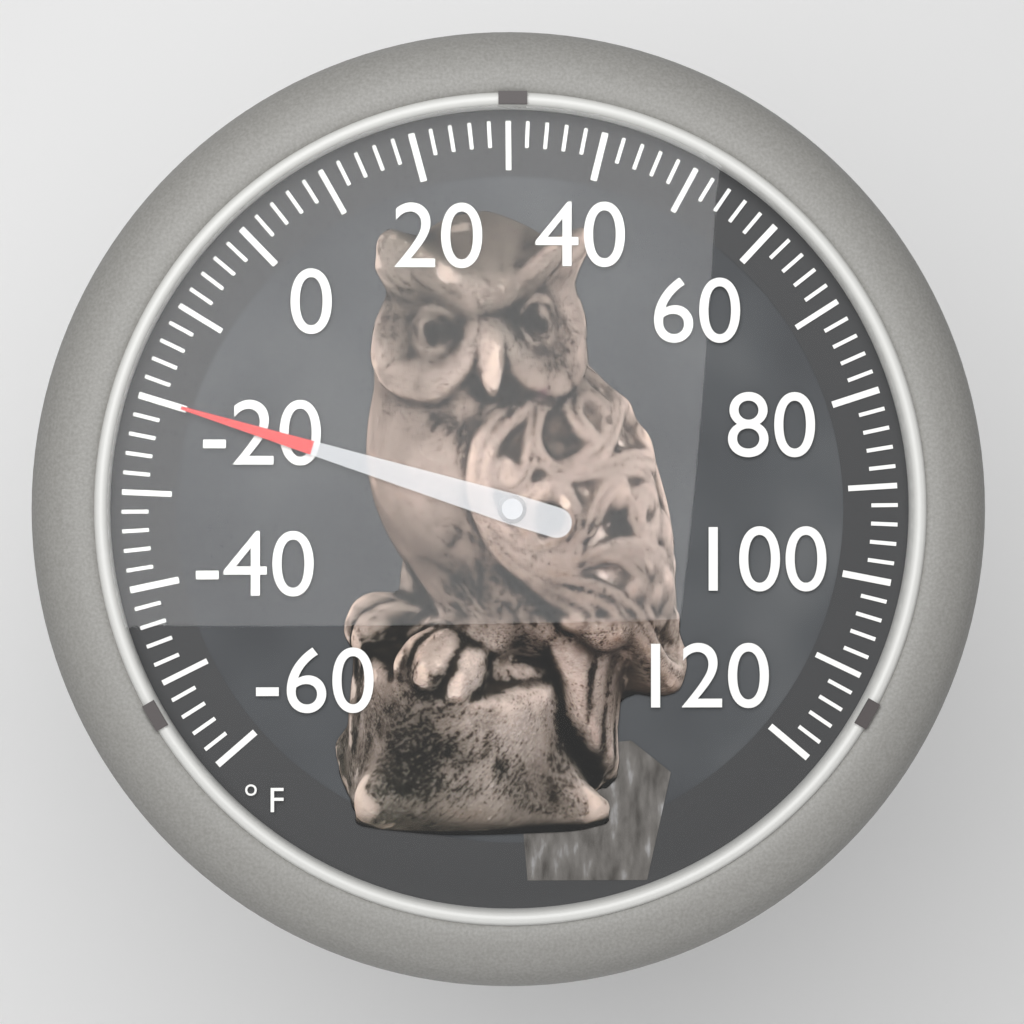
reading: -20 °F
